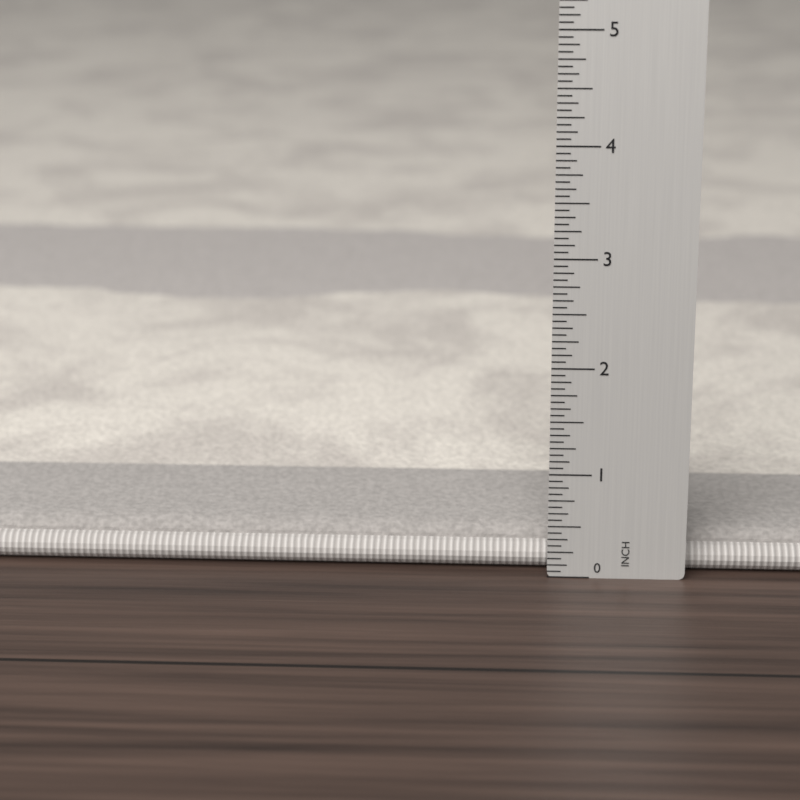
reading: 0.3750 in
